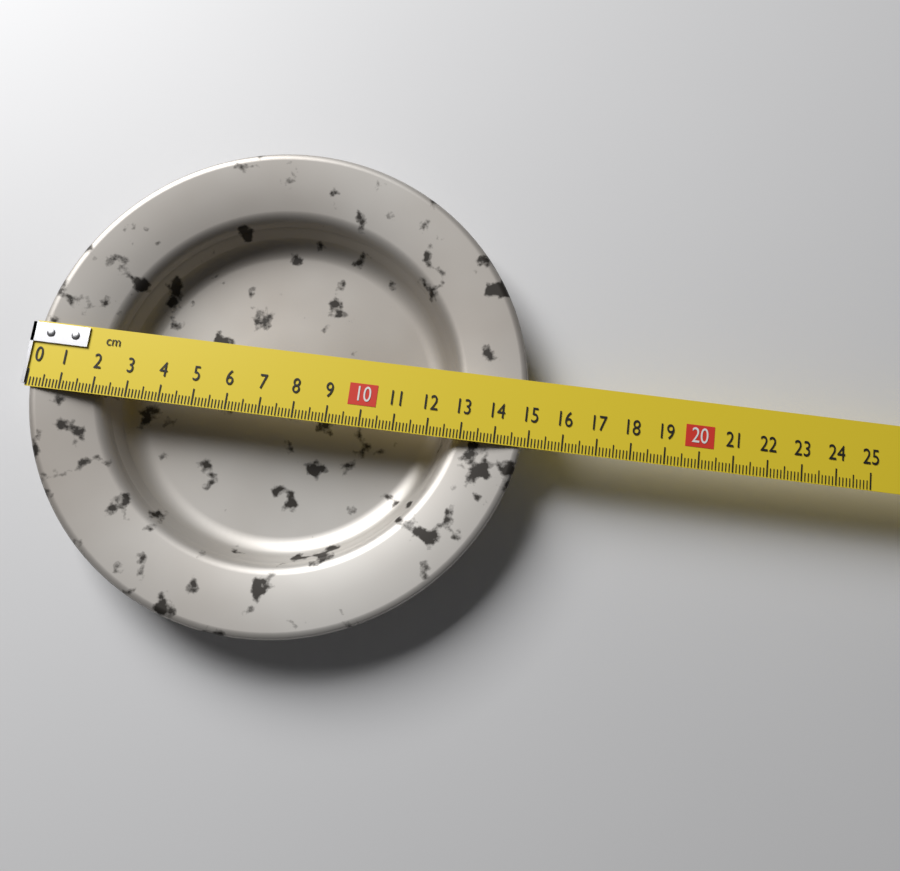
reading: 14.9 cm
